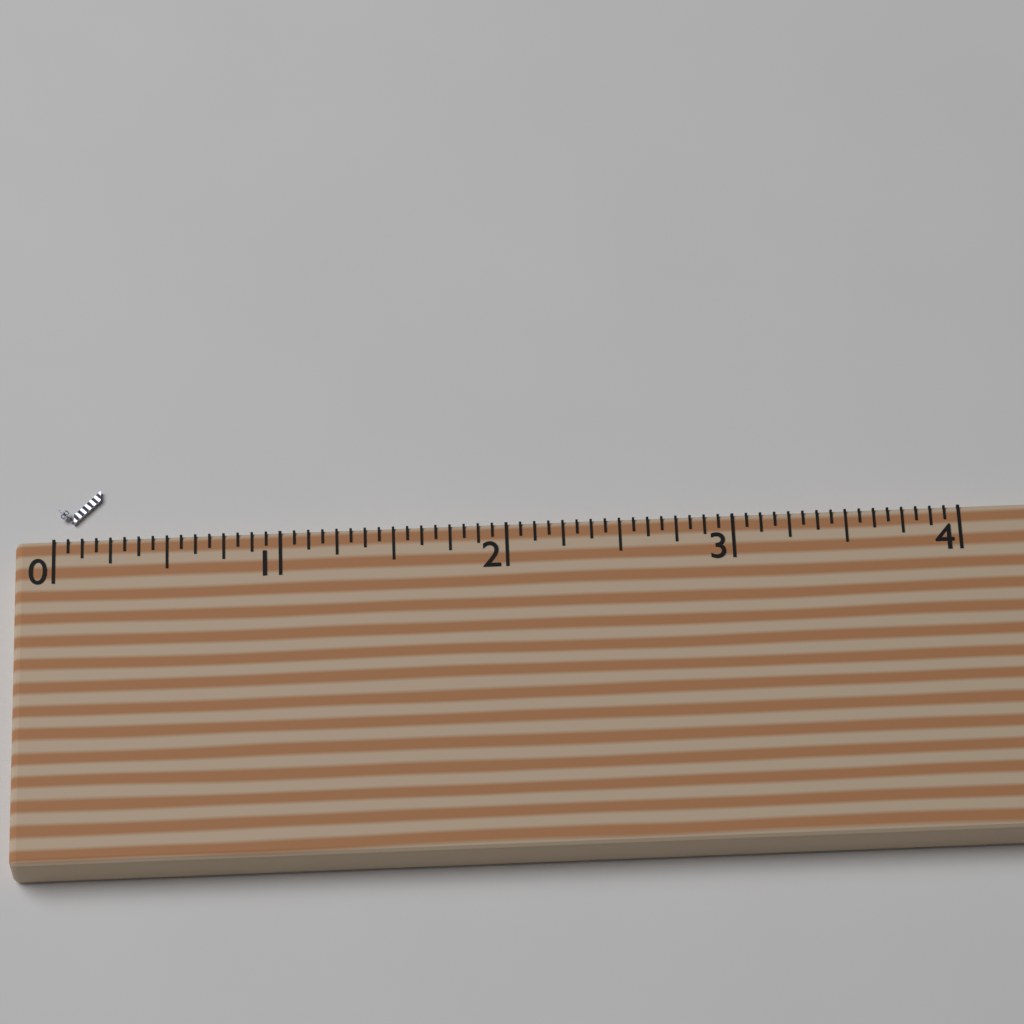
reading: 0.1875 (no unit)
